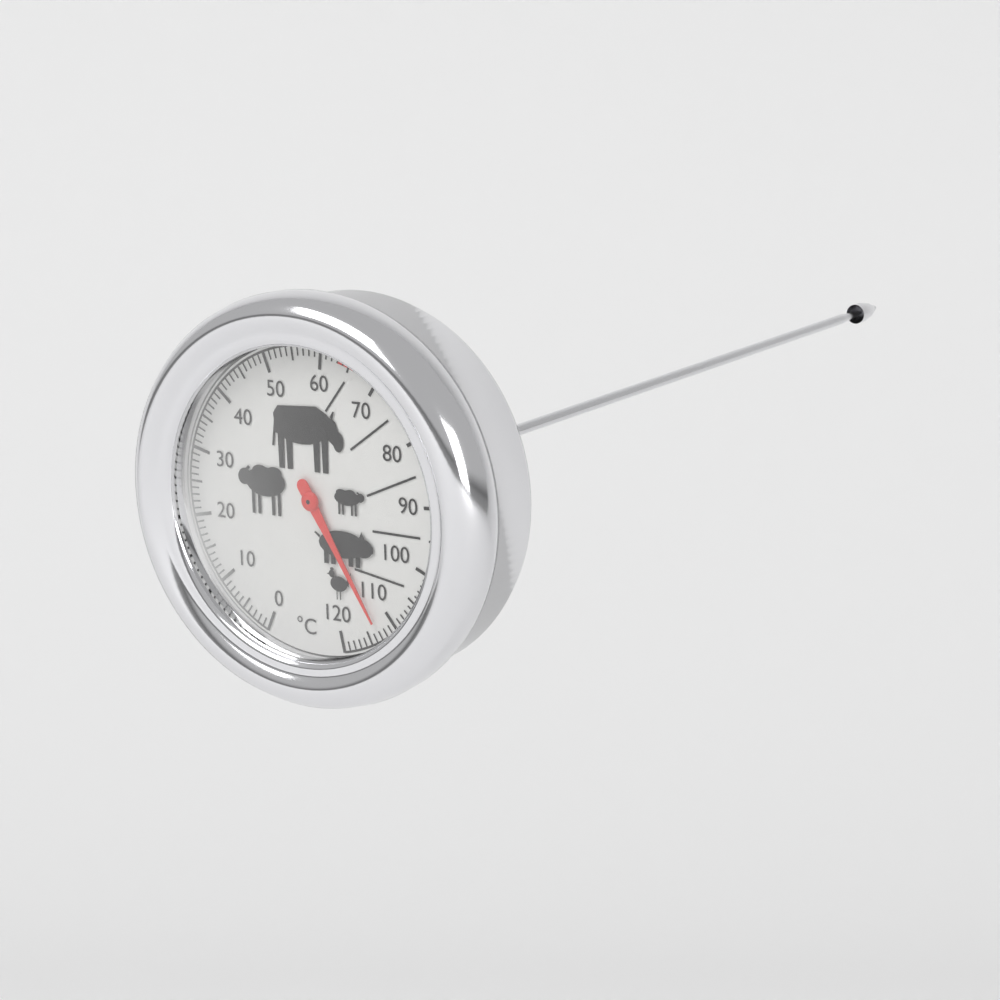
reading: 113 °C
